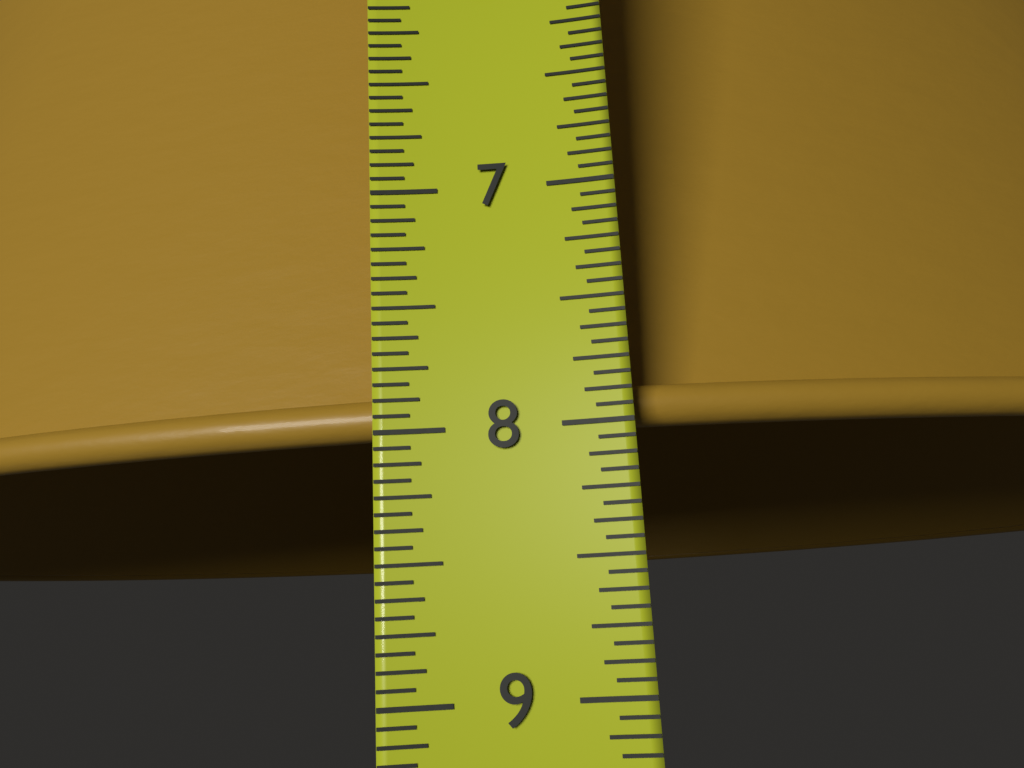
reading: 8.0000 in
